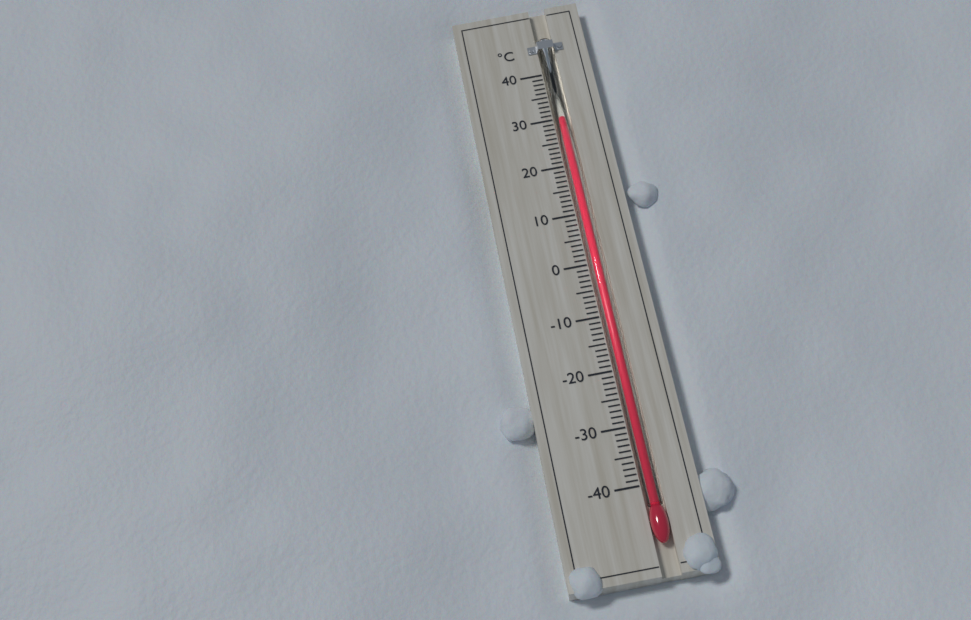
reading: 30 °C
